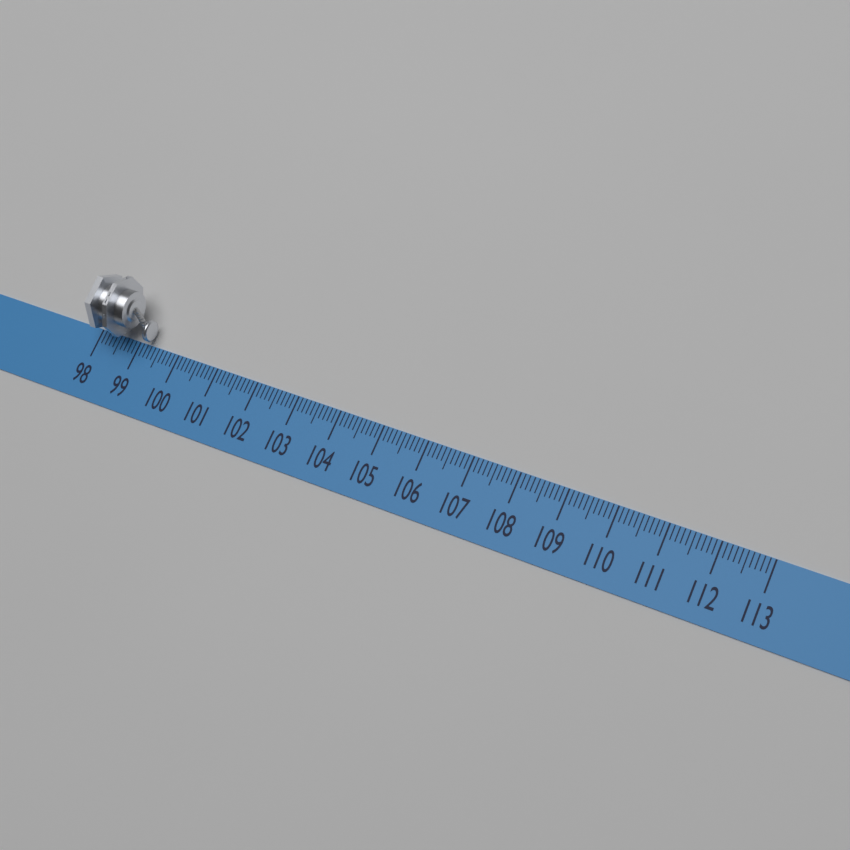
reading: 99.3 (no unit)
